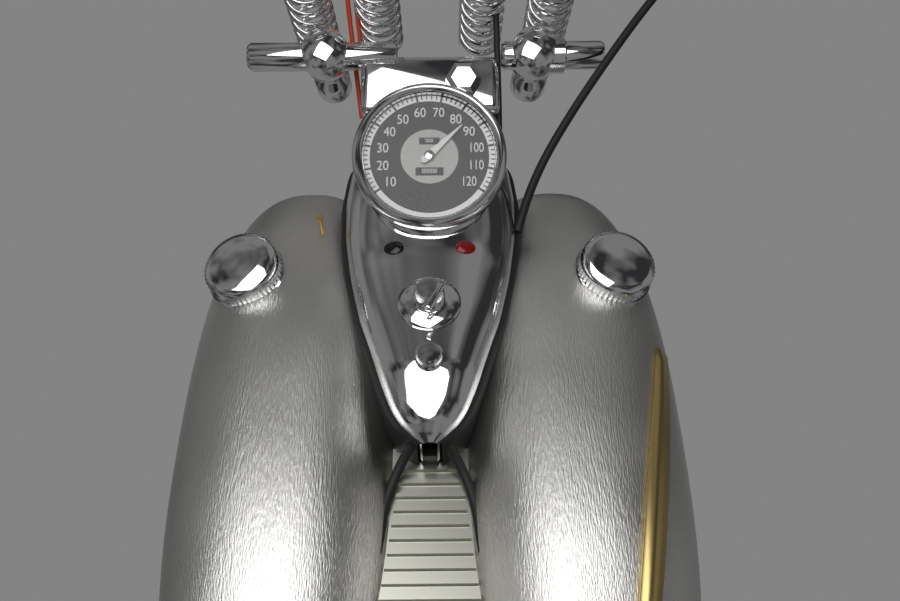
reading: 85 (no unit)
